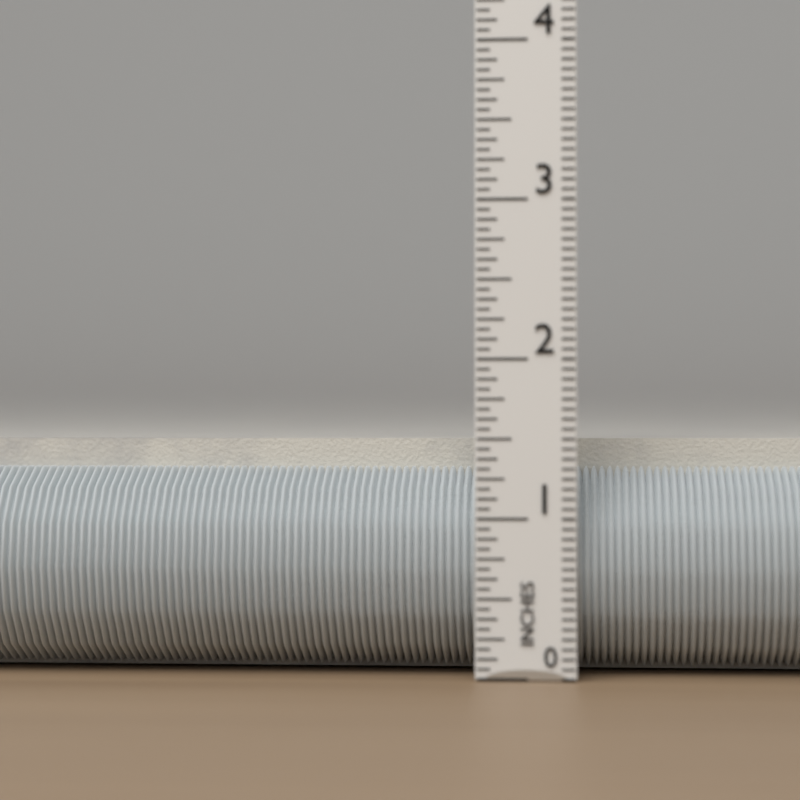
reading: 1.5000 in
